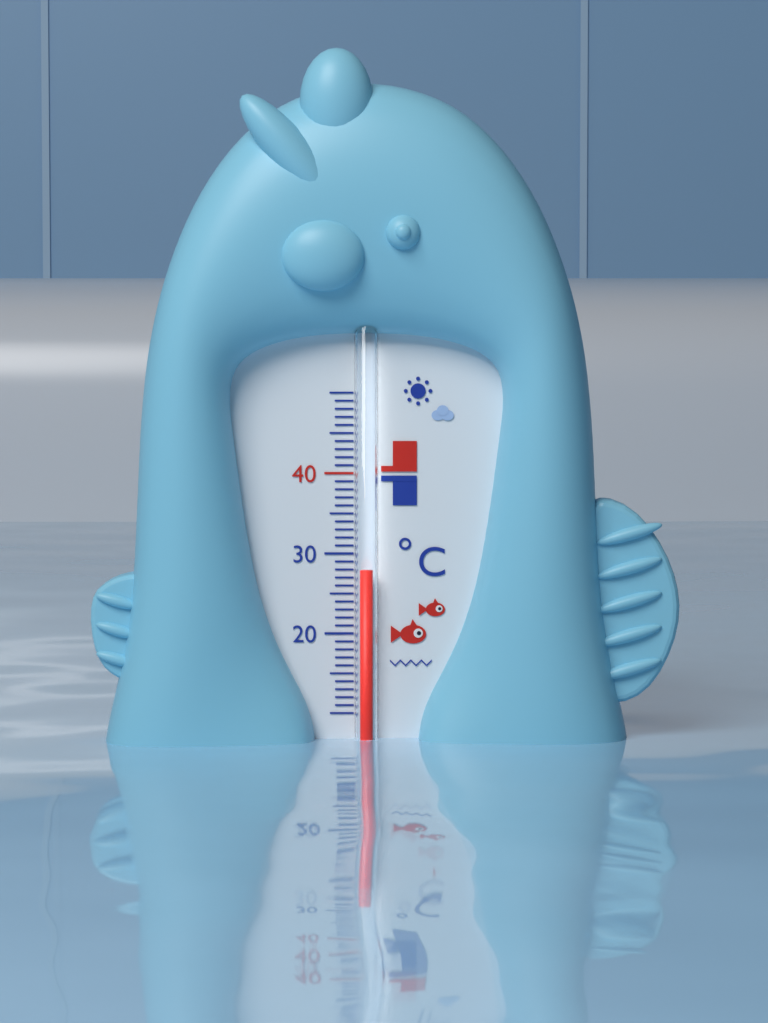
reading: 28 °C
